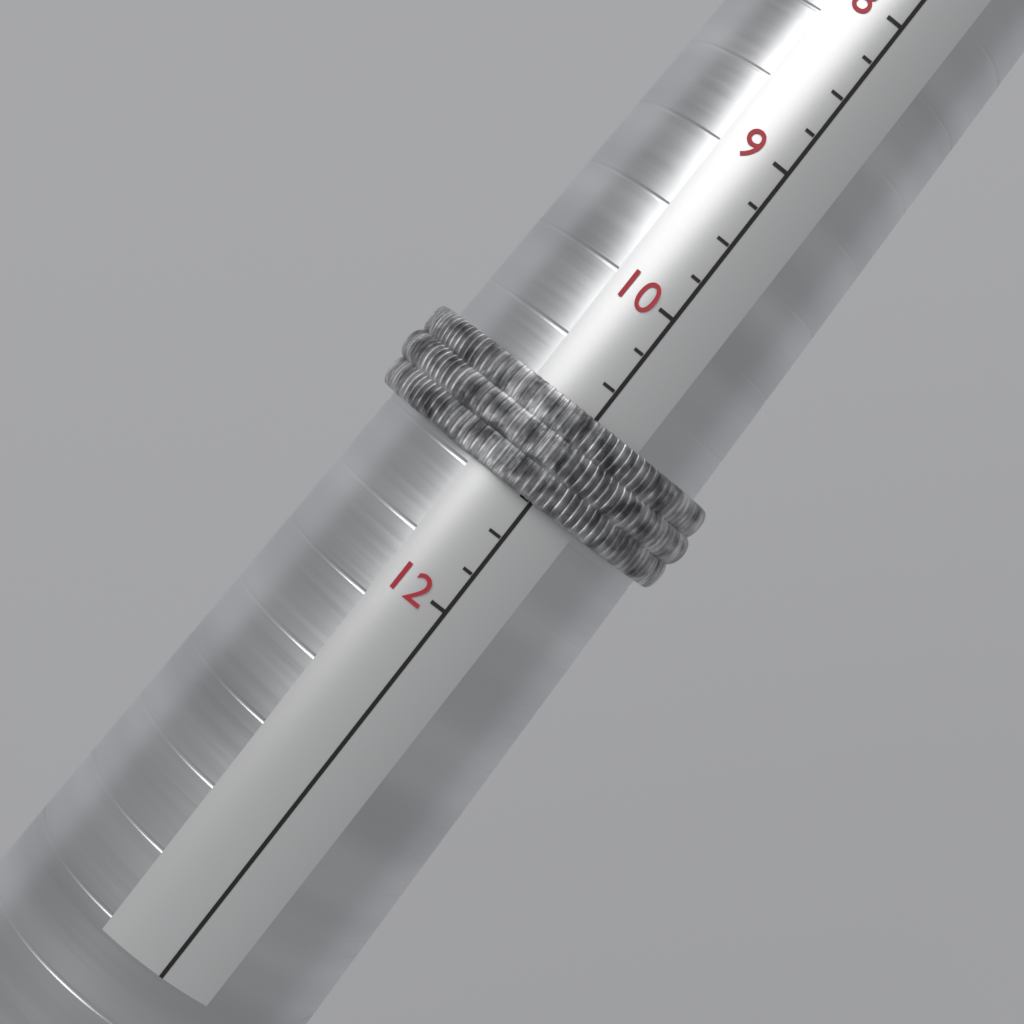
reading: 11.25 (no unit)
